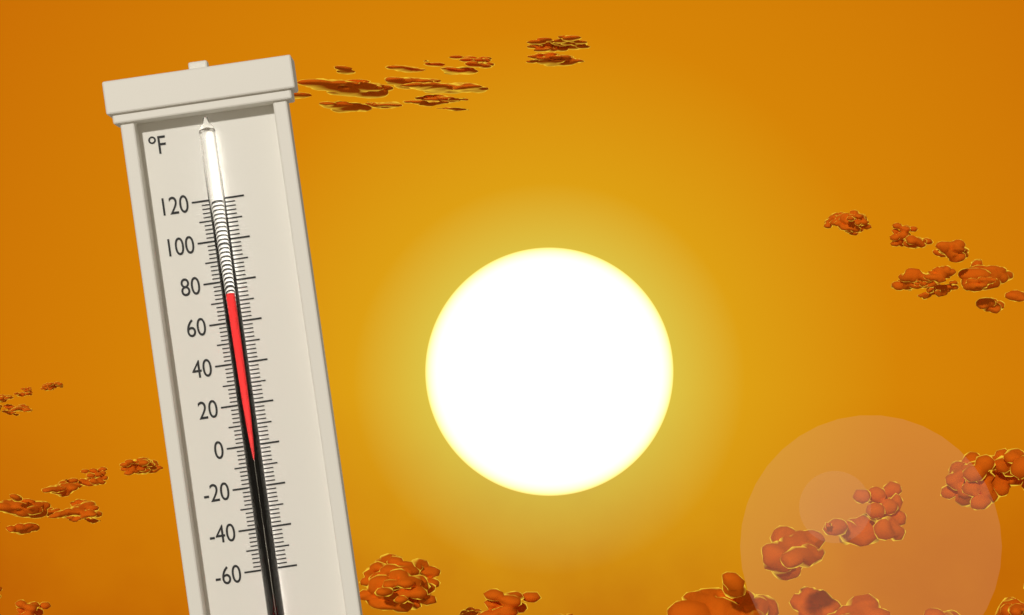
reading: 74 °F
